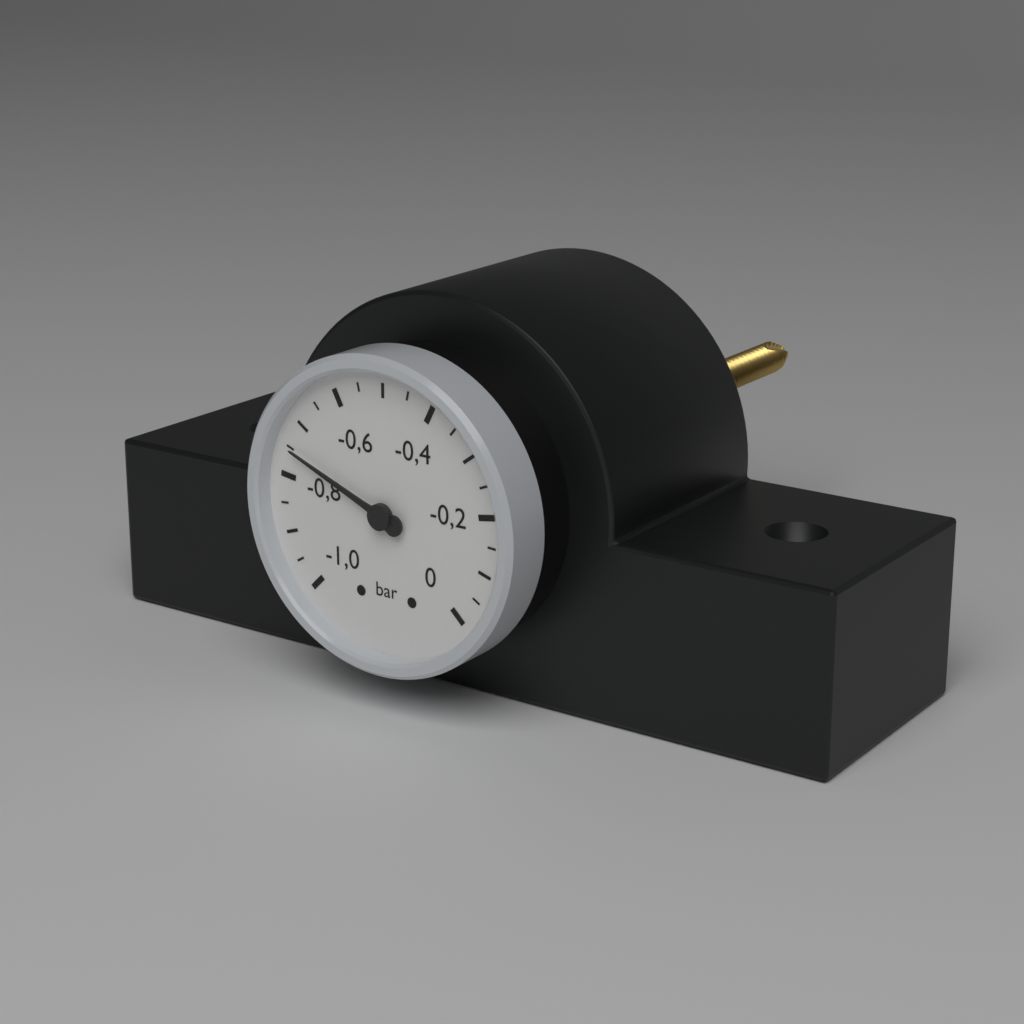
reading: -0.75 bar
